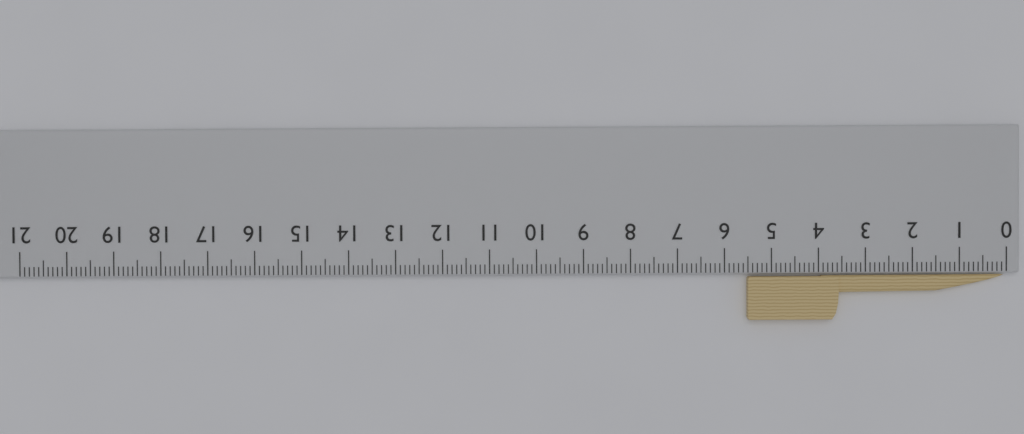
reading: 5.5 cm
